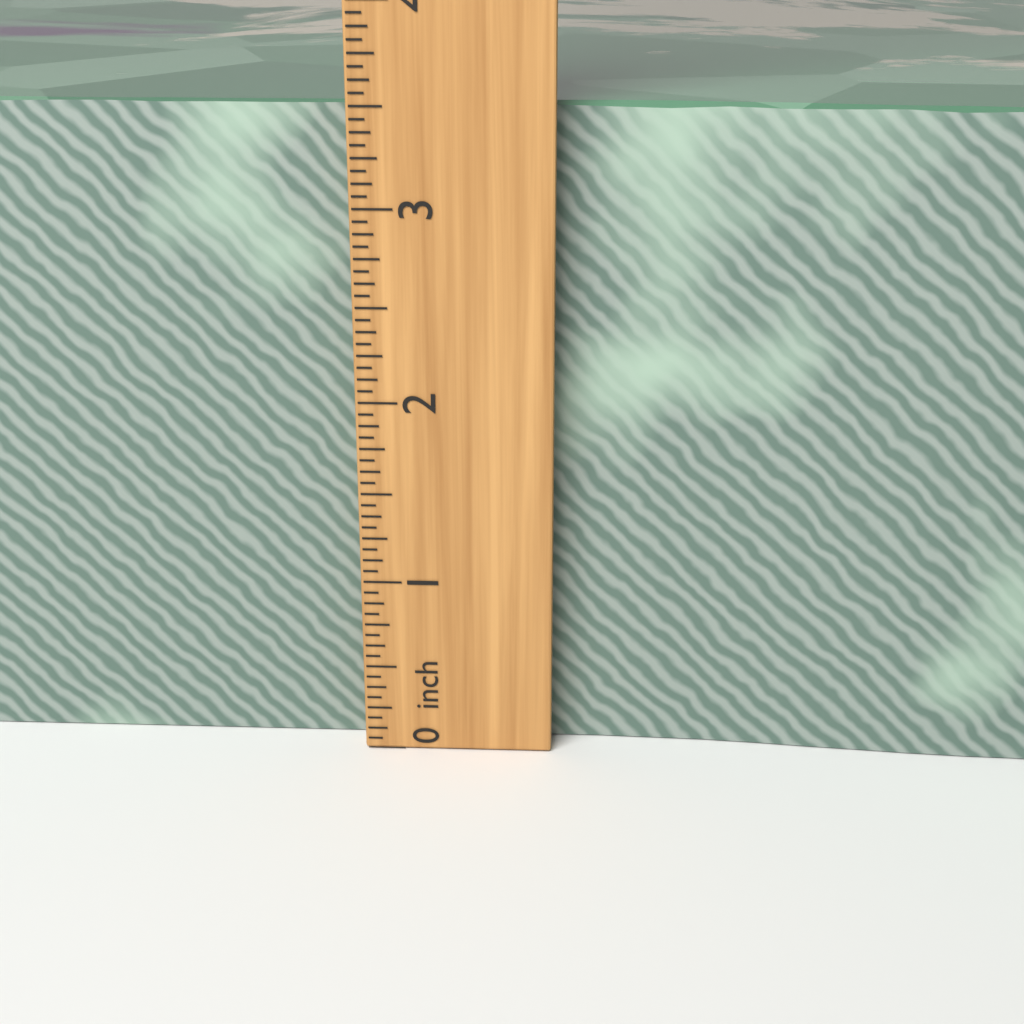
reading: 3.5000 inch
